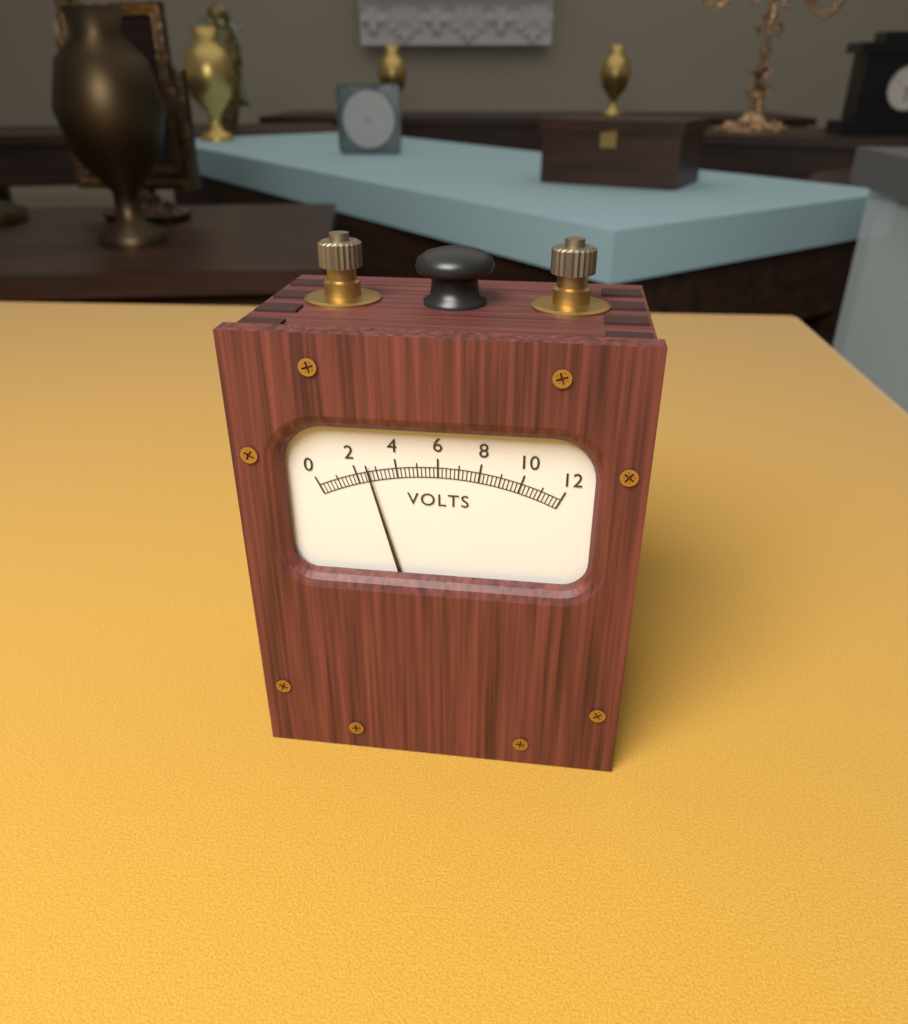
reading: 2.6 V
